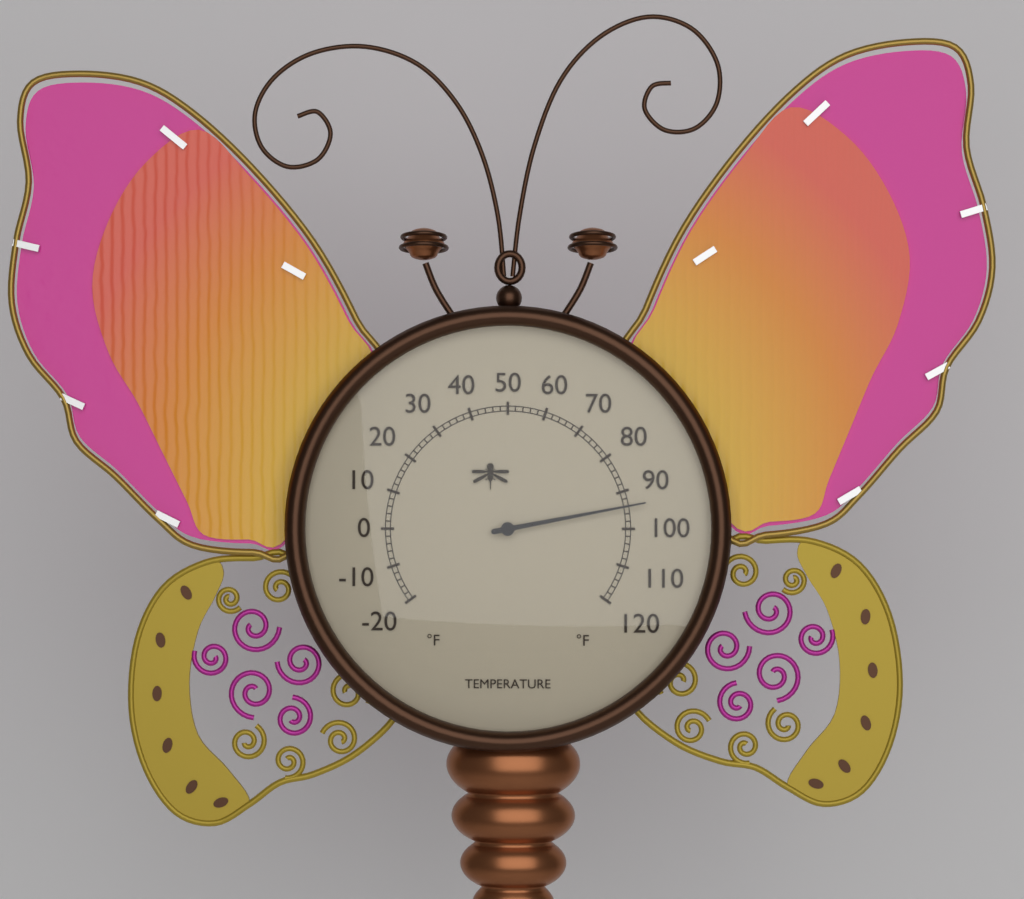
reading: 94 °F
